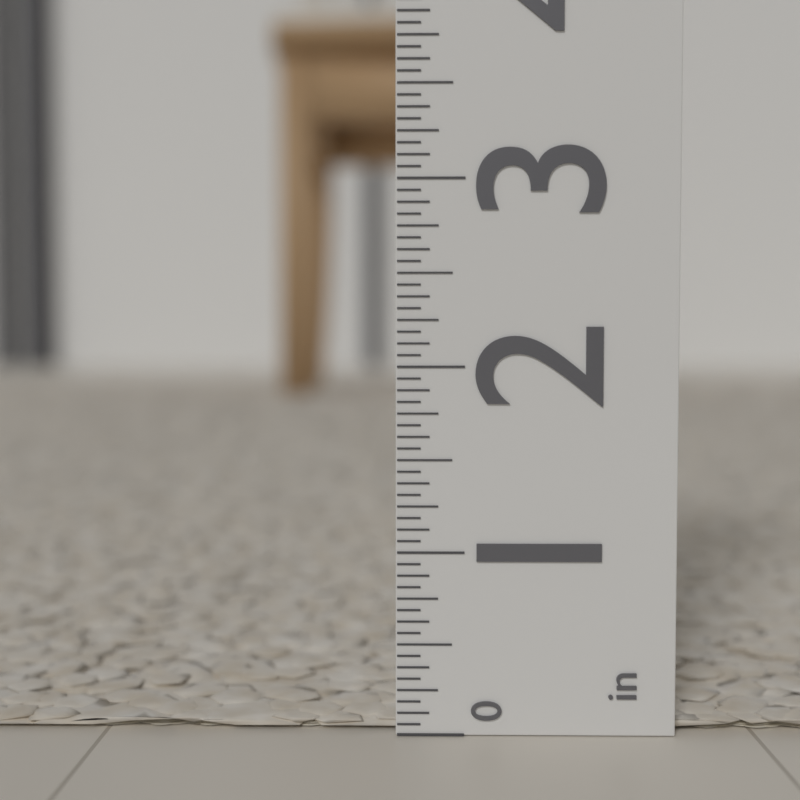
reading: 0.0625 in
